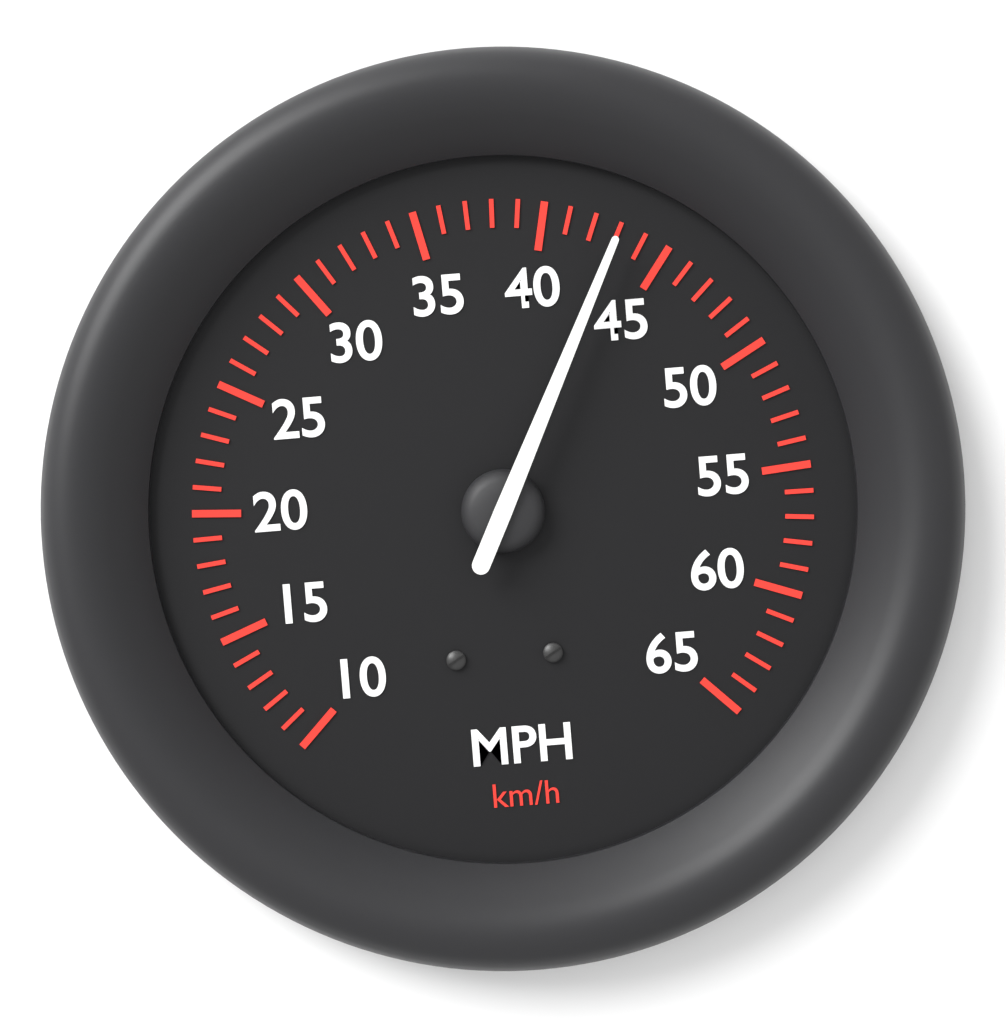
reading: 43 mph
